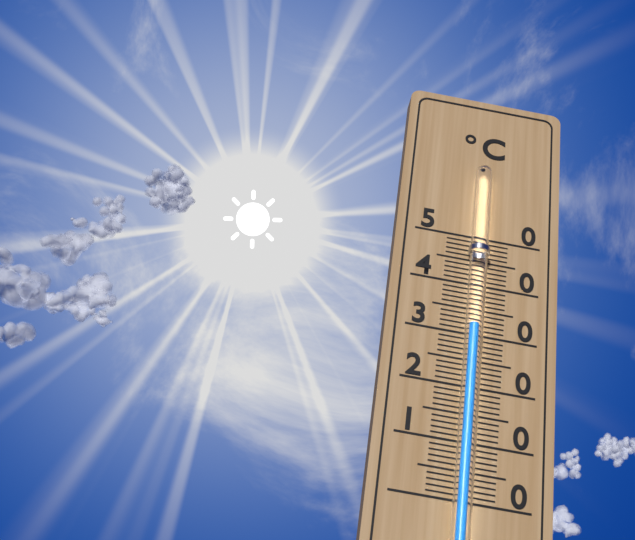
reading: 31 °C
